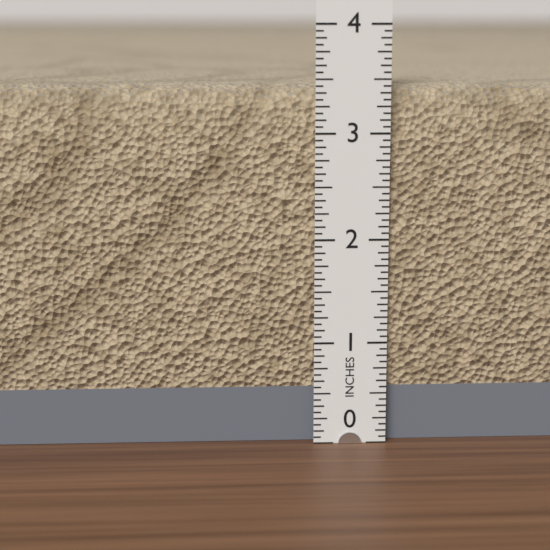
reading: 3.4375 in
